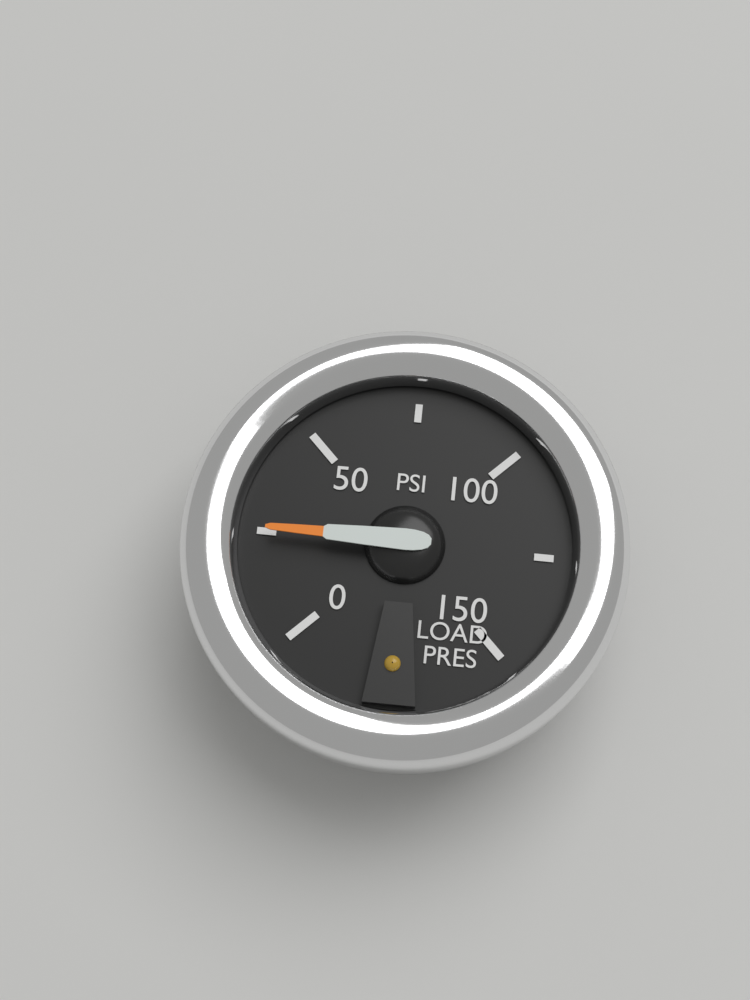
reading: 25 psi
